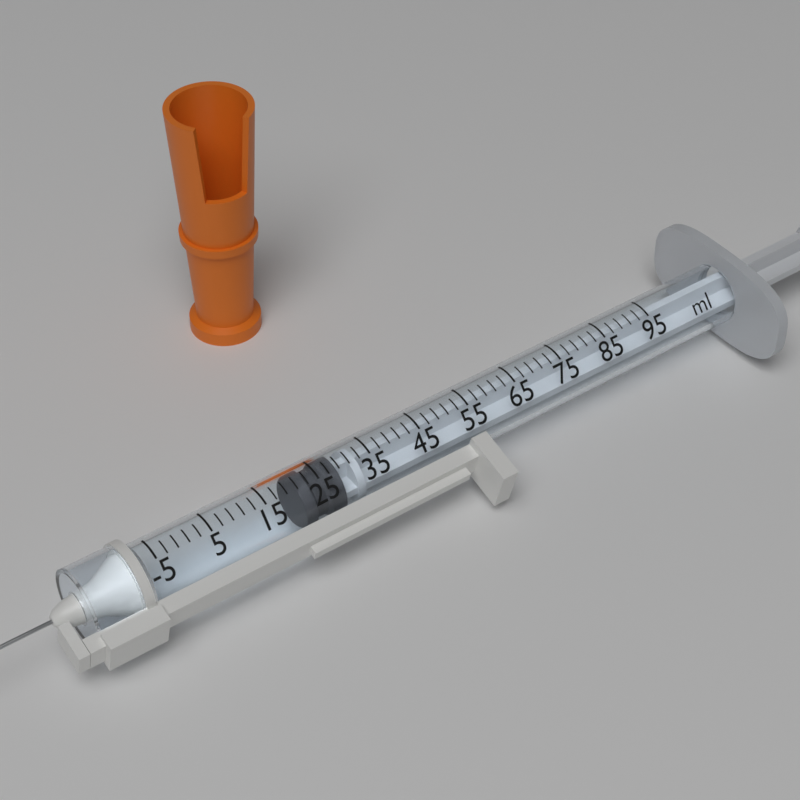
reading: 21 ml
